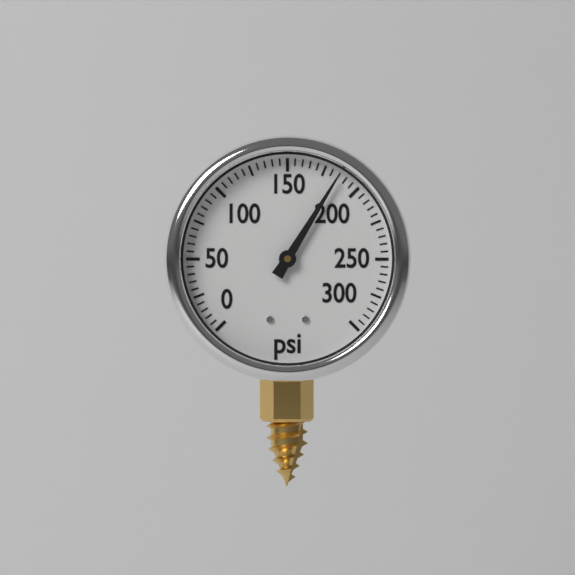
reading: 185 psi
